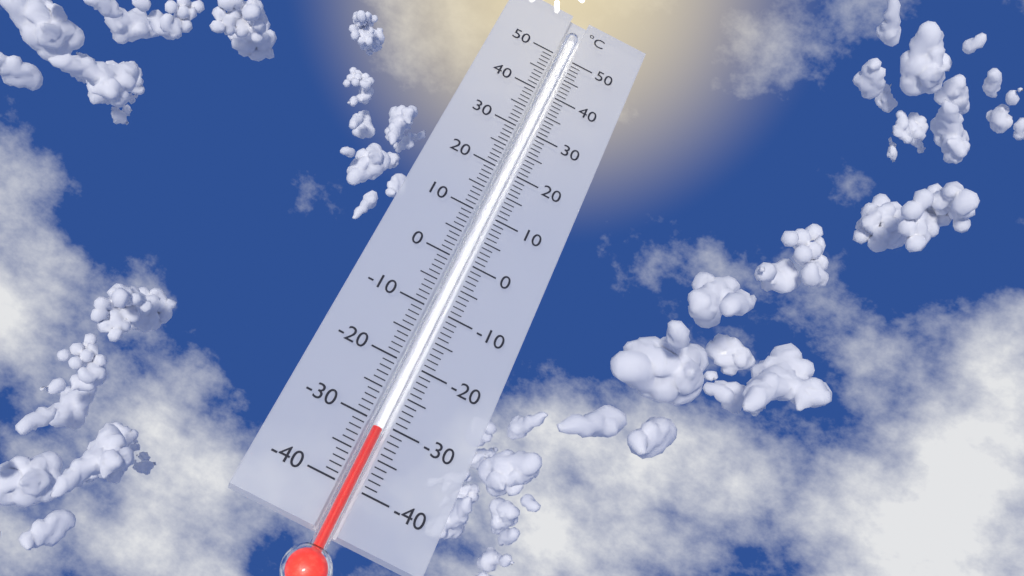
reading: -31 °C
